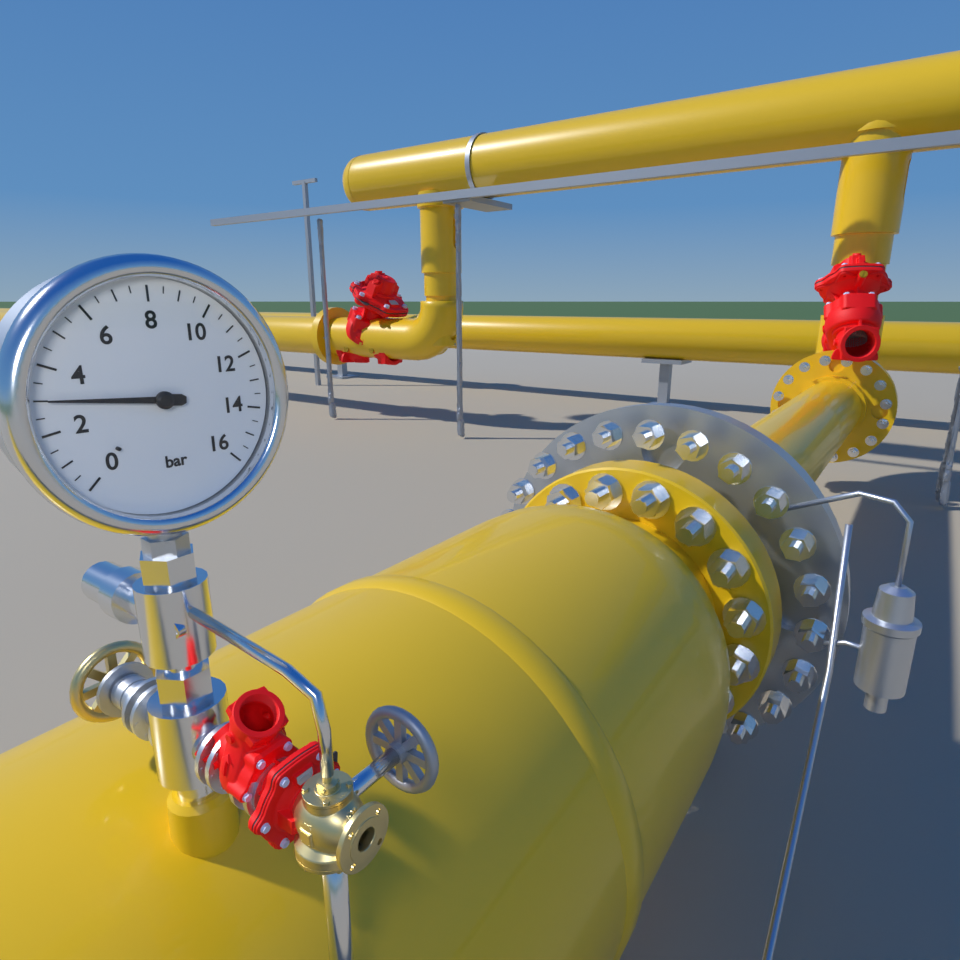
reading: 3.0 bar
